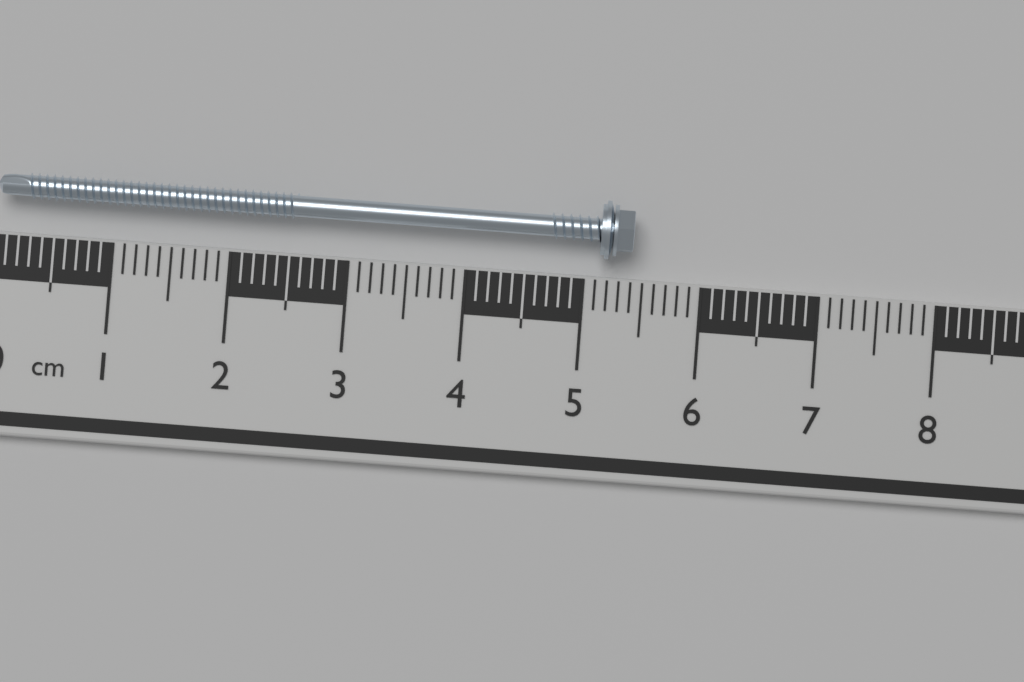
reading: 5.4 cm
